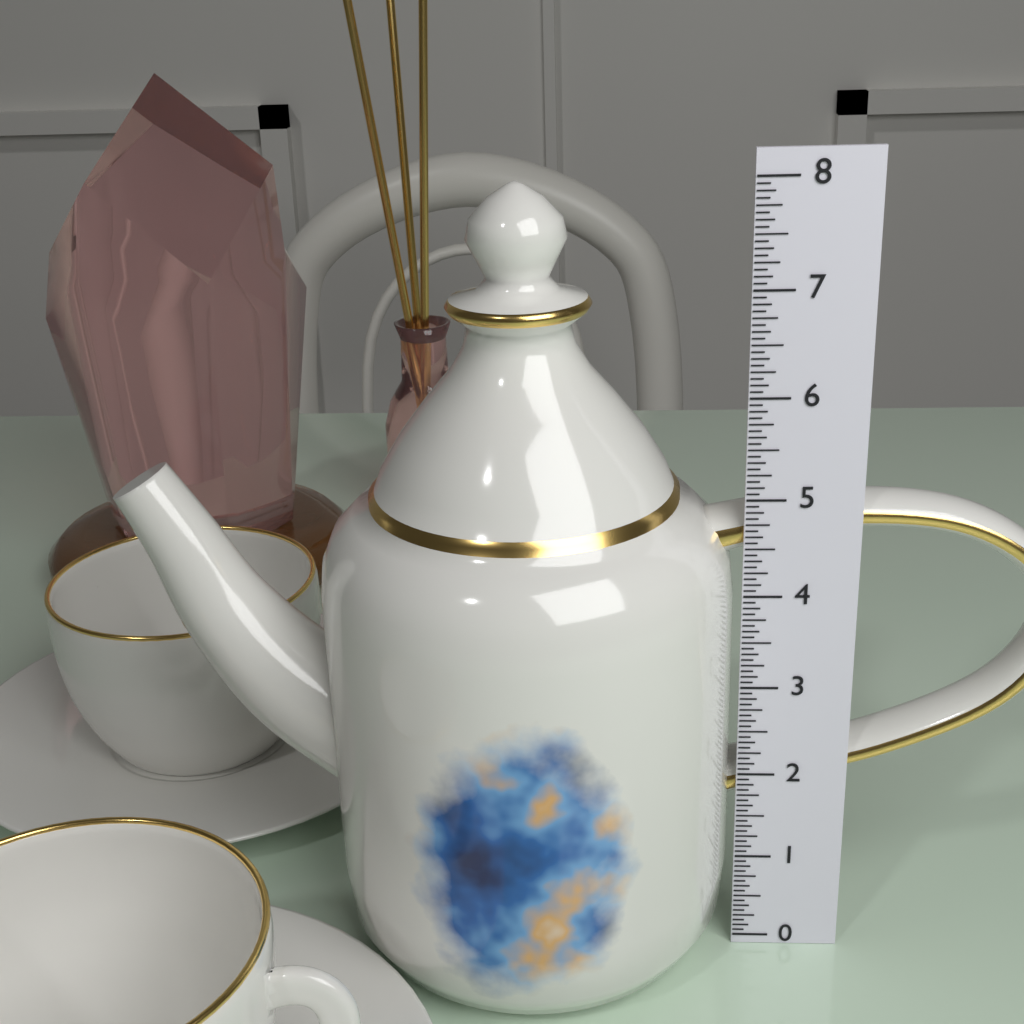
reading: 7.9375 (no unit)
